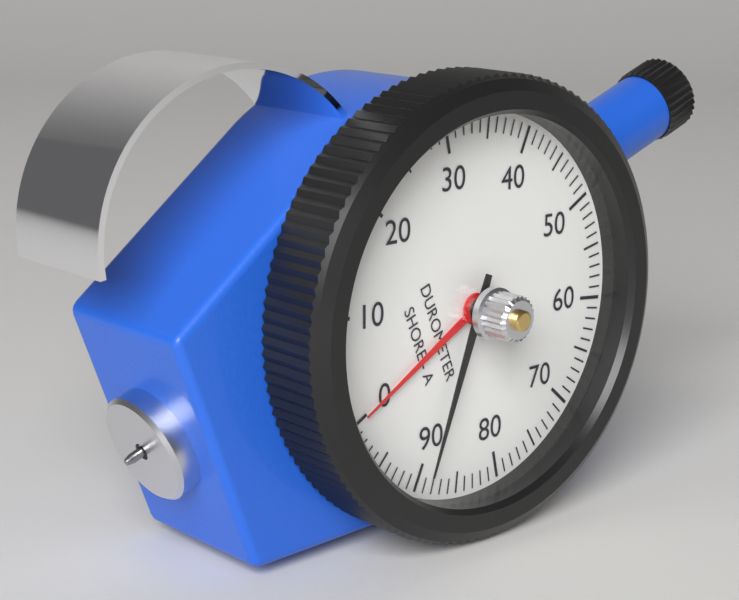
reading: 89 Shore A
